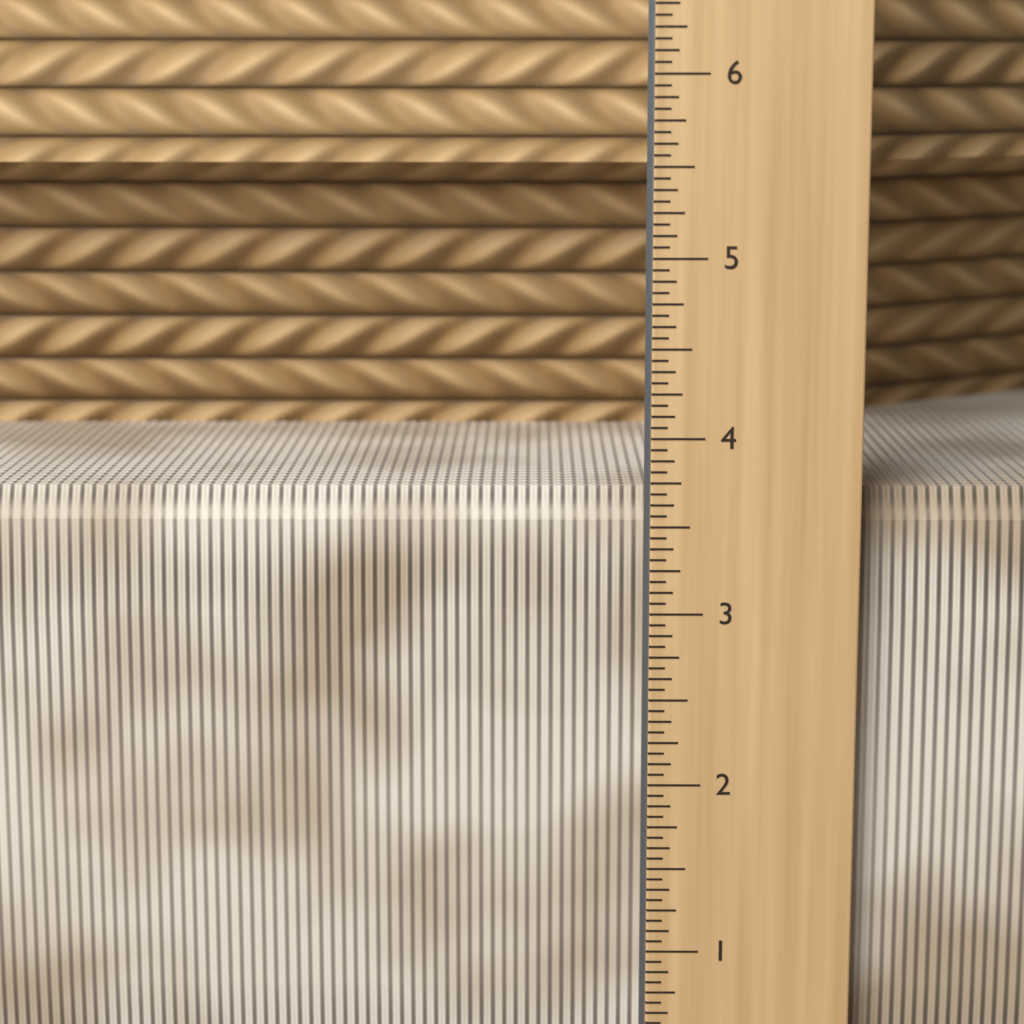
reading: 3.6875 in
